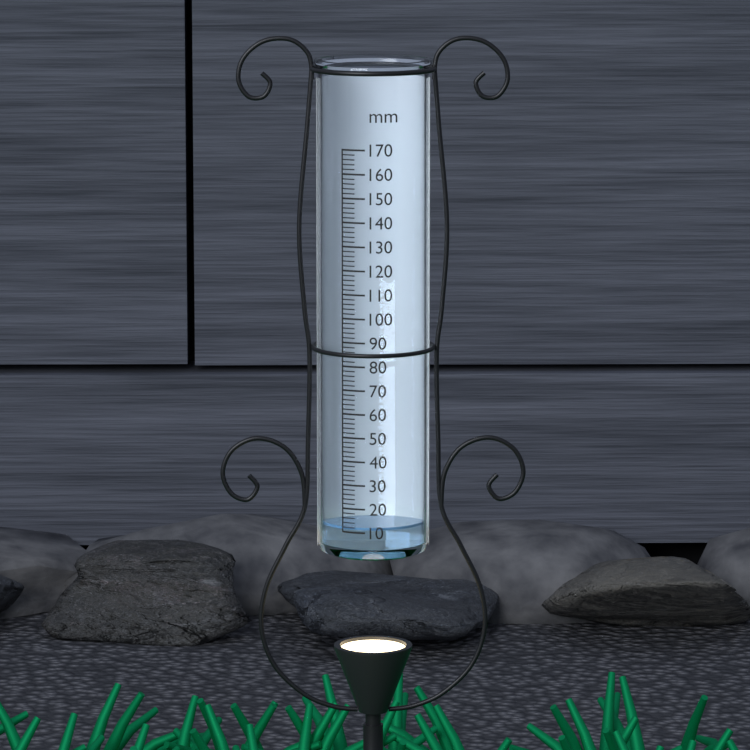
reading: 12 mm
